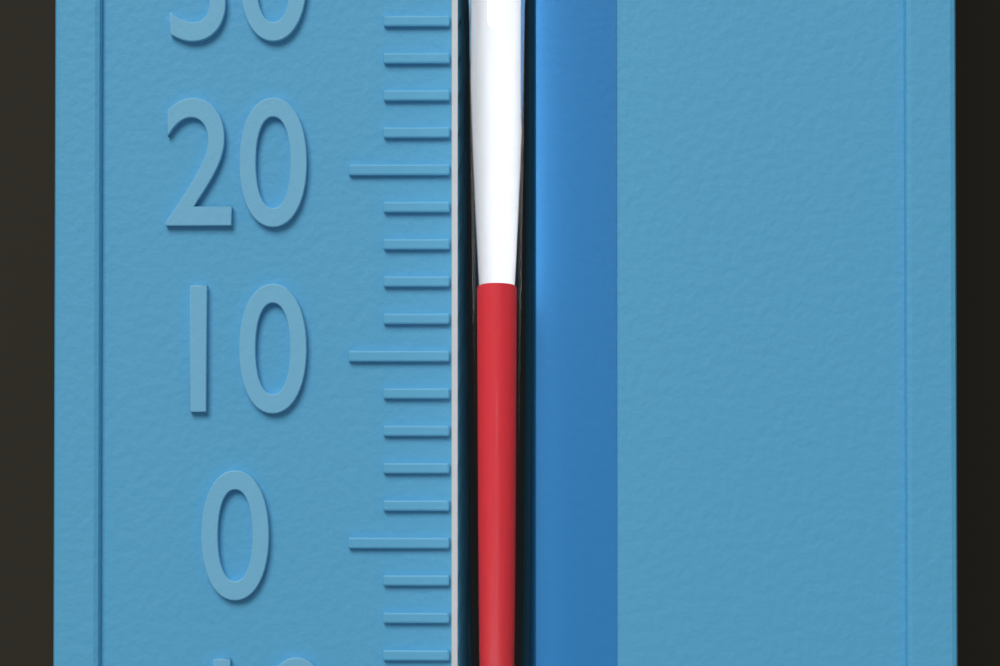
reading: 14 °F
